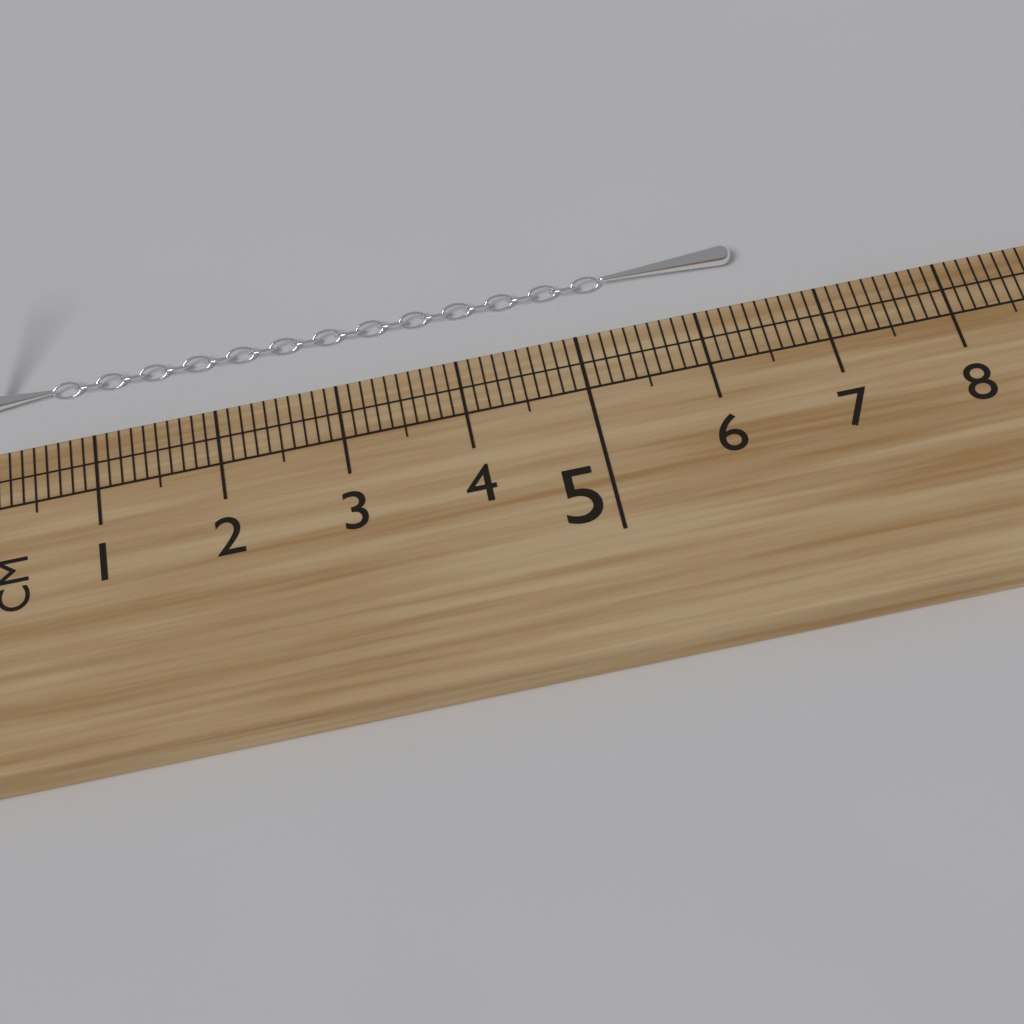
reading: 6.5 cm
